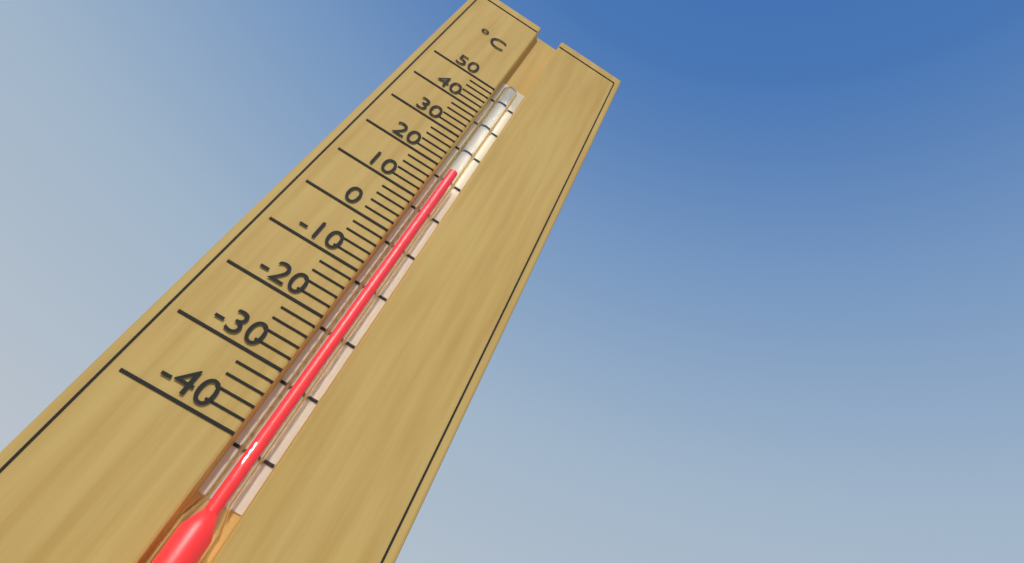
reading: 20 °C
